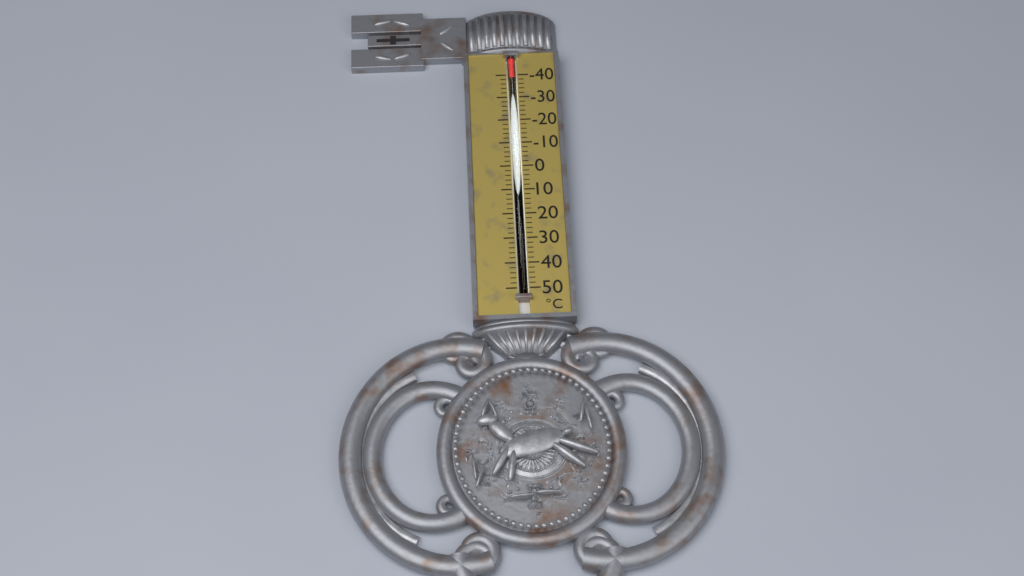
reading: -38 °C
